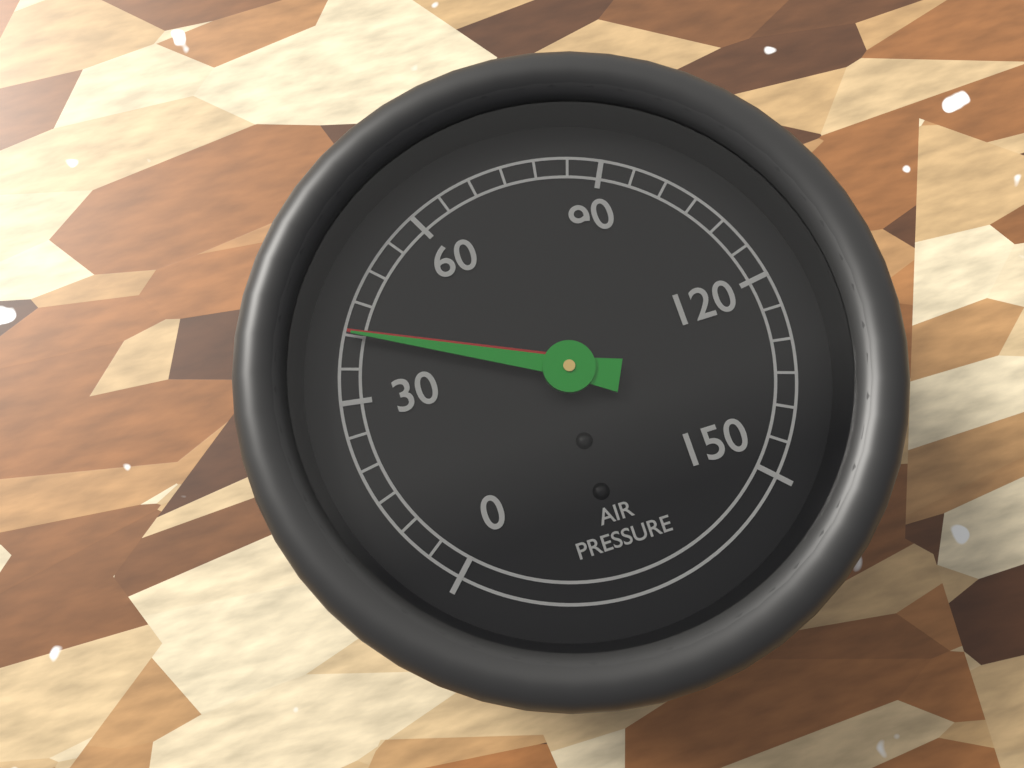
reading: 40 (no unit)
